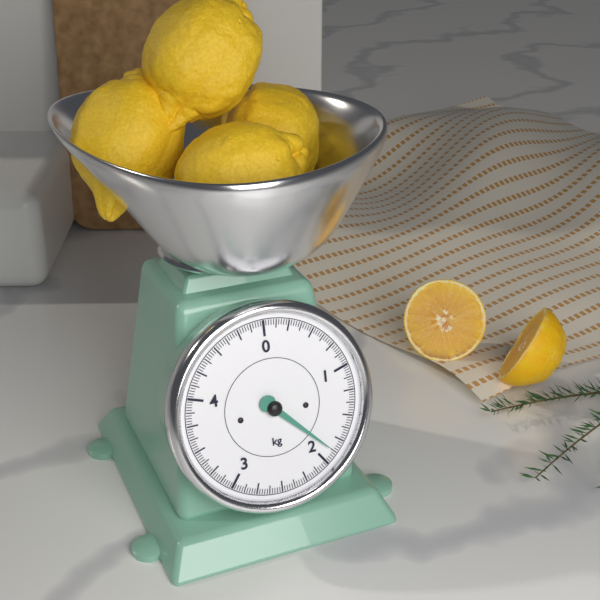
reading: 1.875 kg
